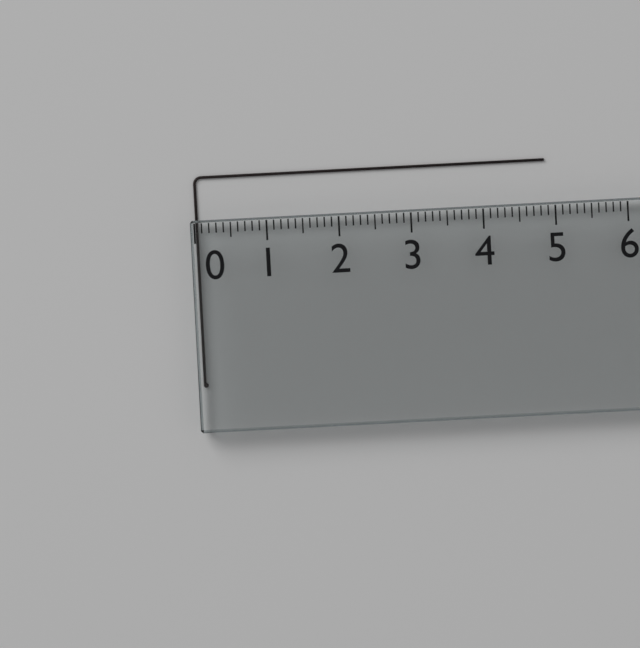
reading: 4.9 (no unit)
